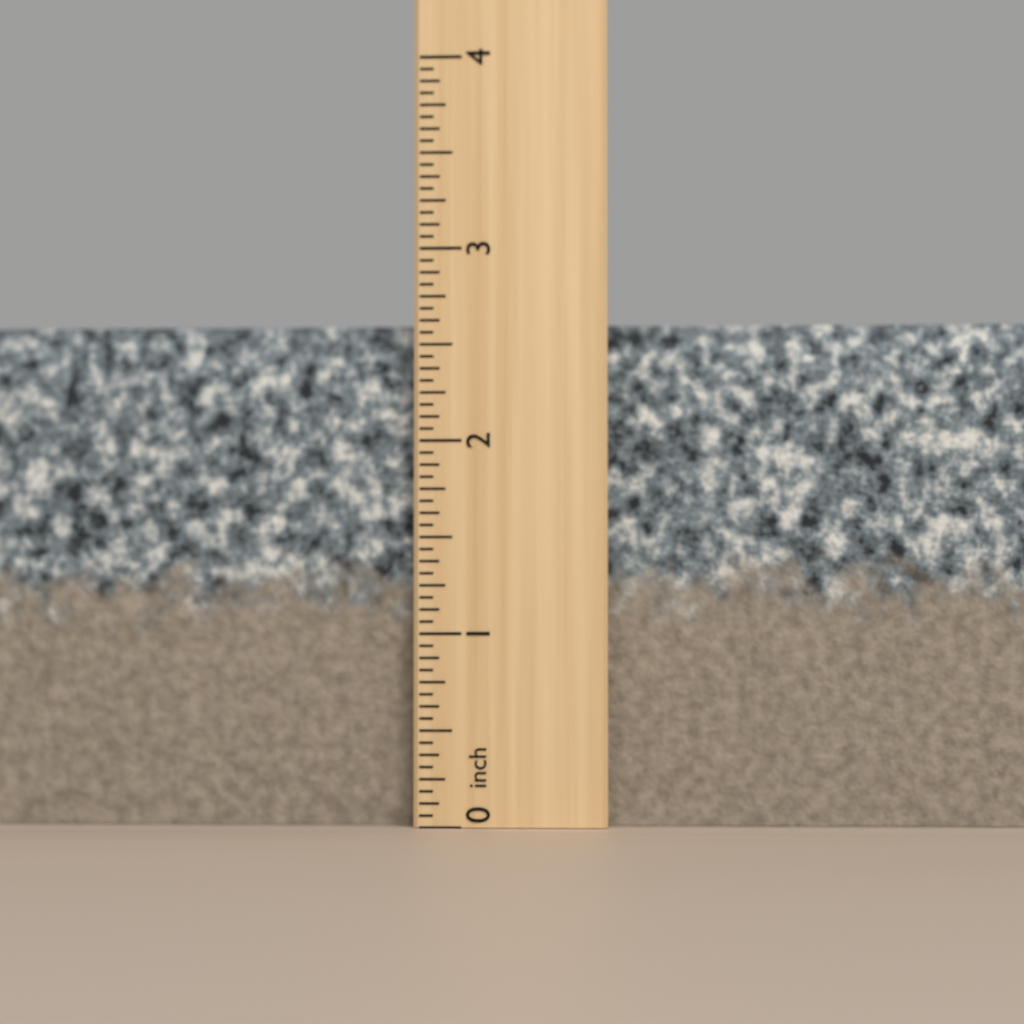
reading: 2.6250 inch
